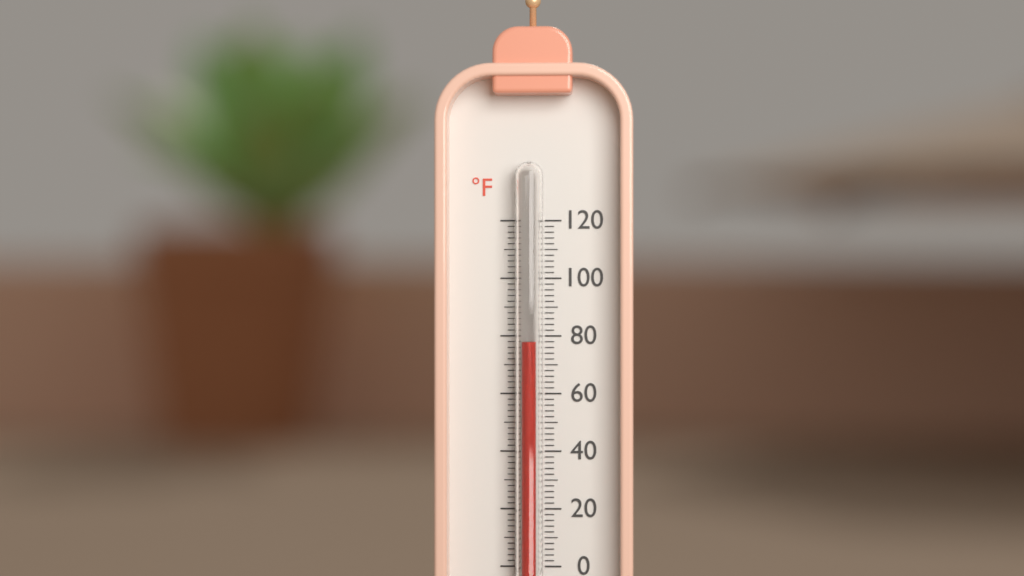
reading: 78 °F
